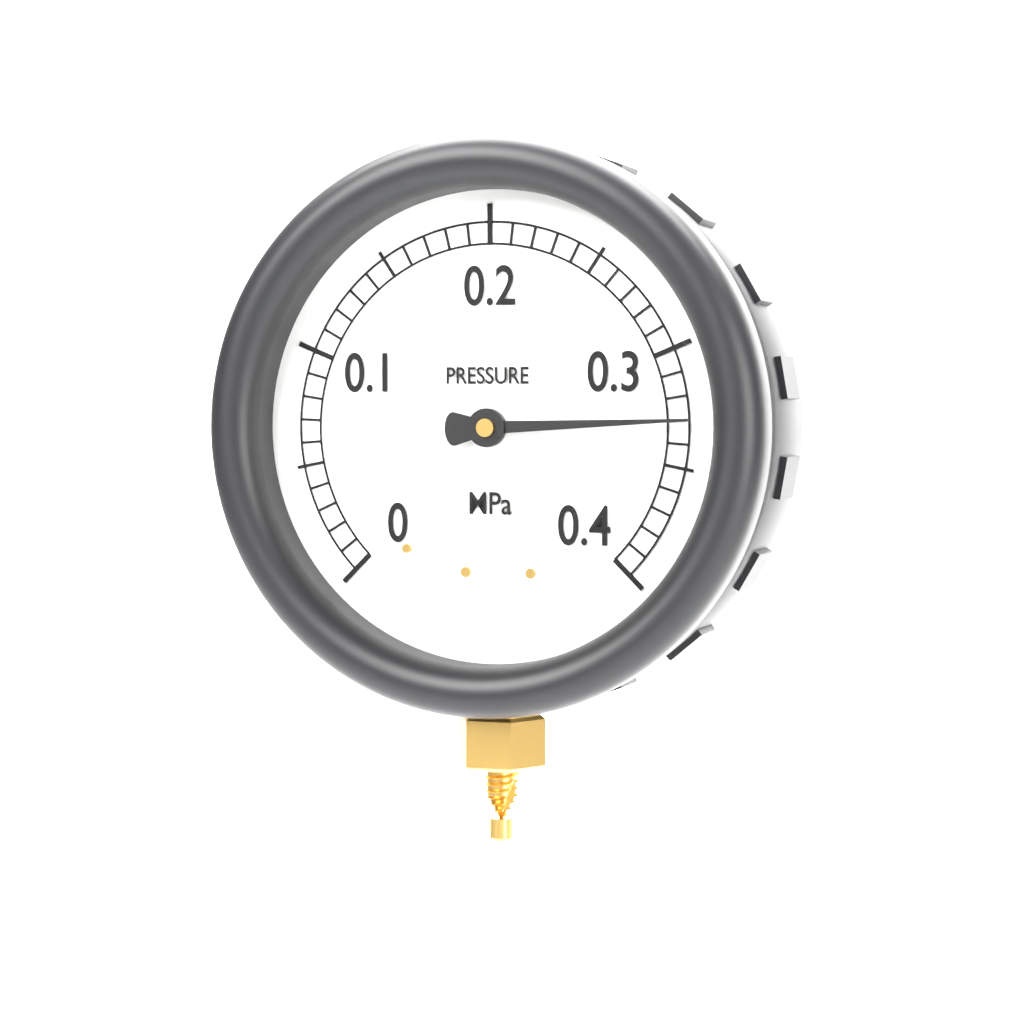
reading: 0.33 MPa
